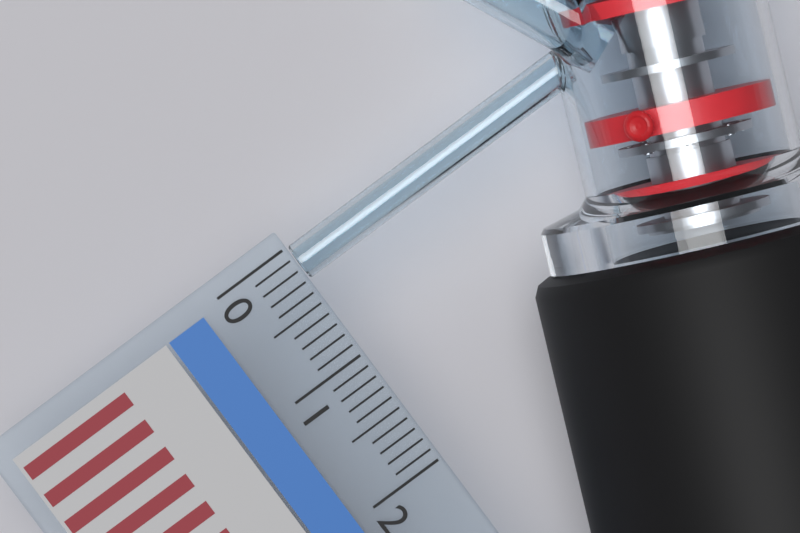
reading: 0.3 (no unit)
